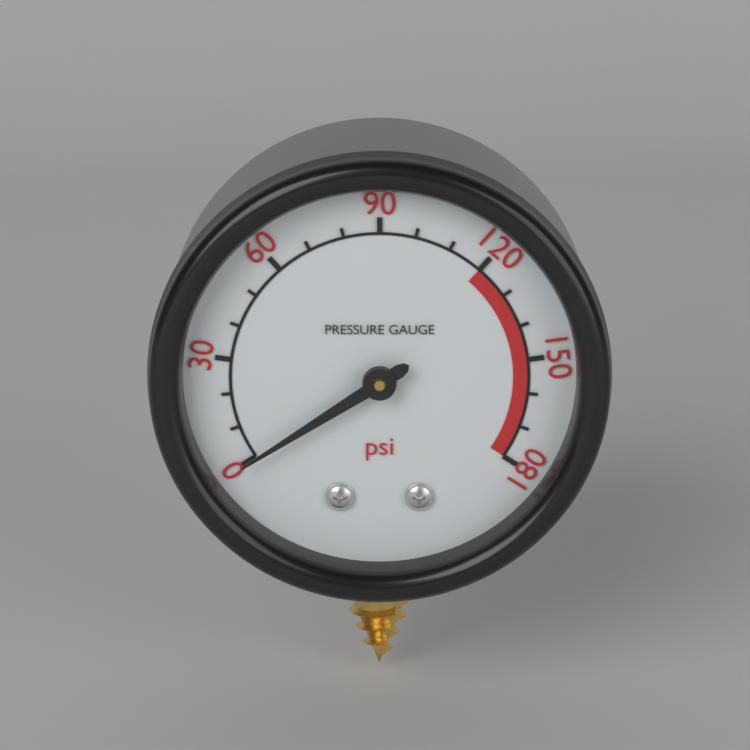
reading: 0 psi
